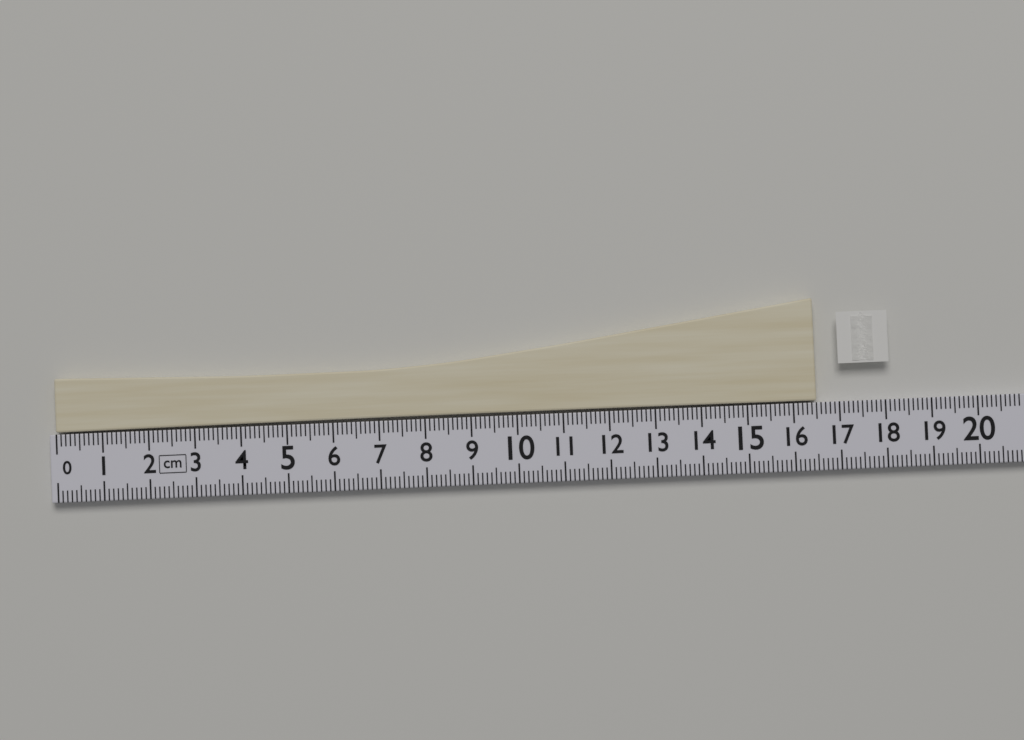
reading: 16.5 cm
